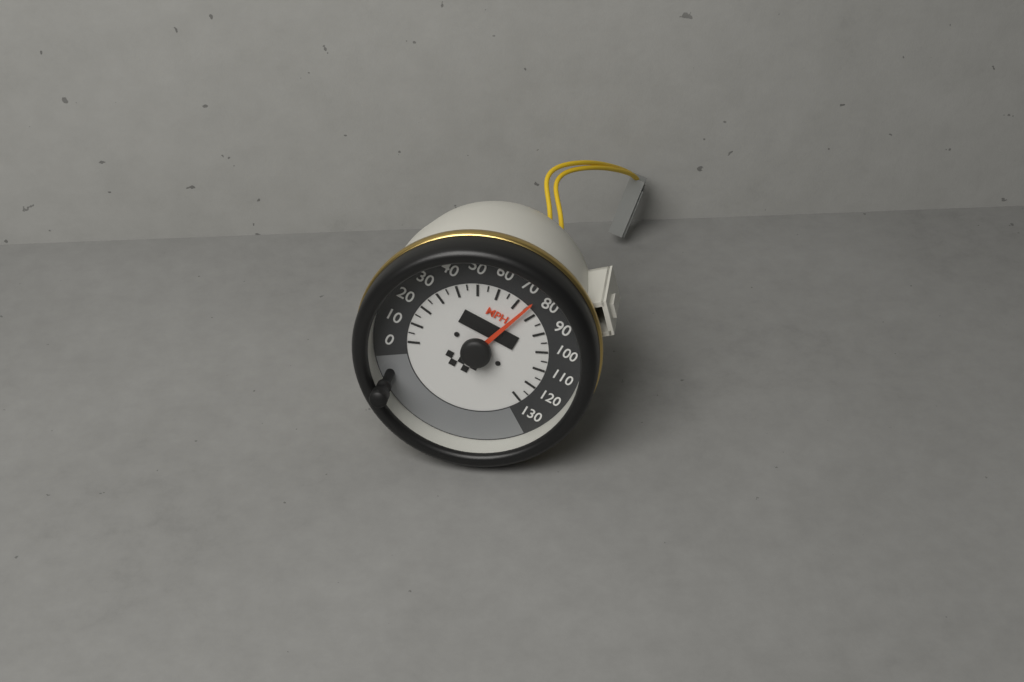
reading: 75 MPH
